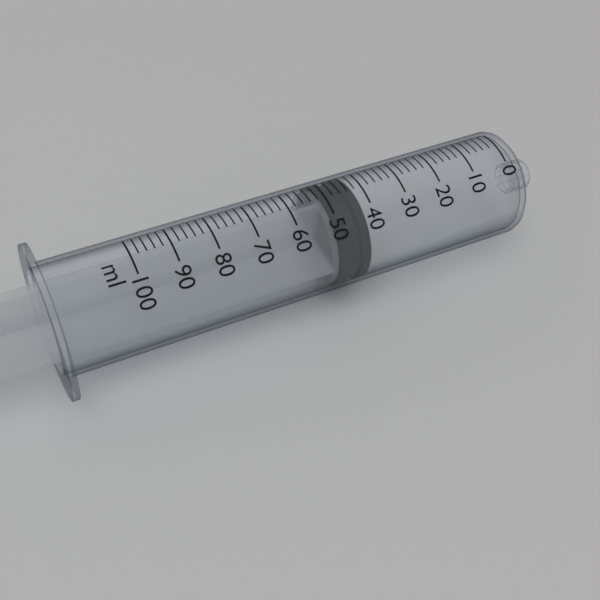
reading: 42 ml
